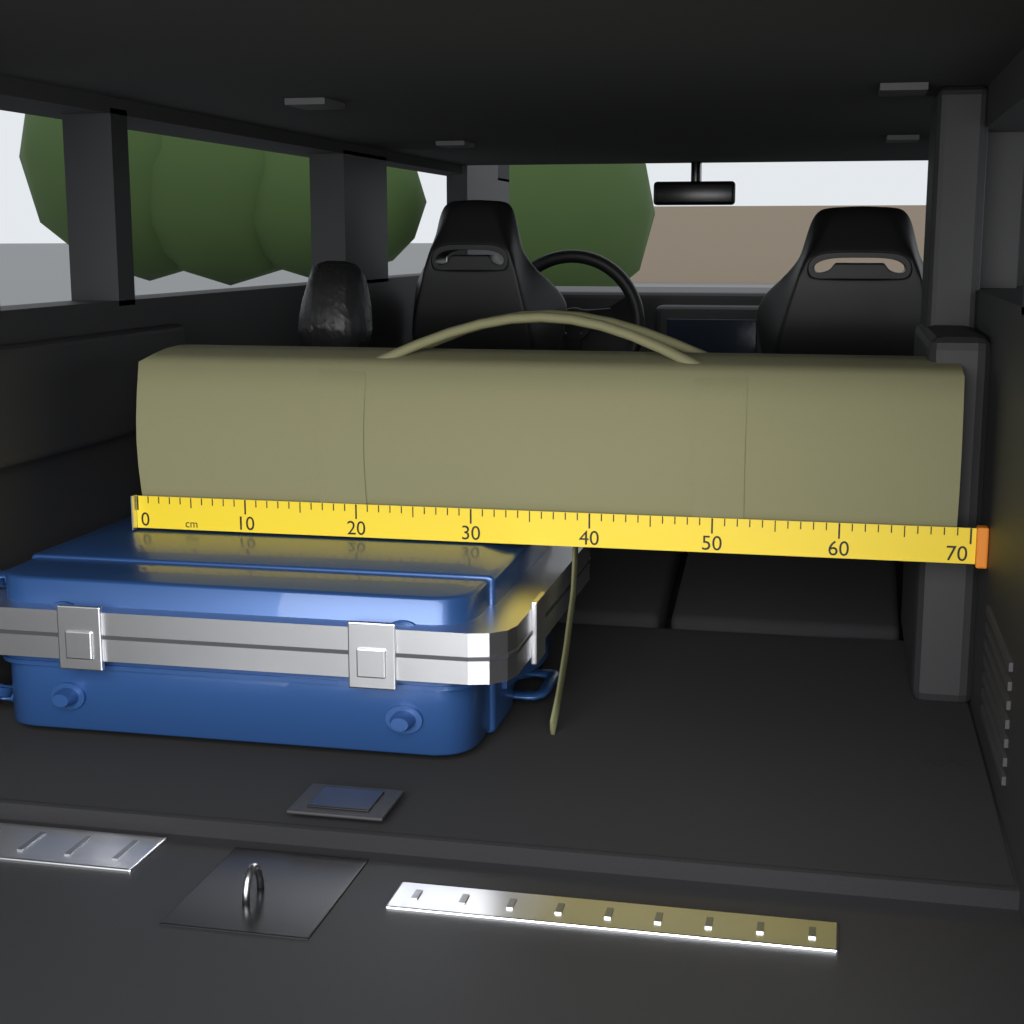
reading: 69 cm
